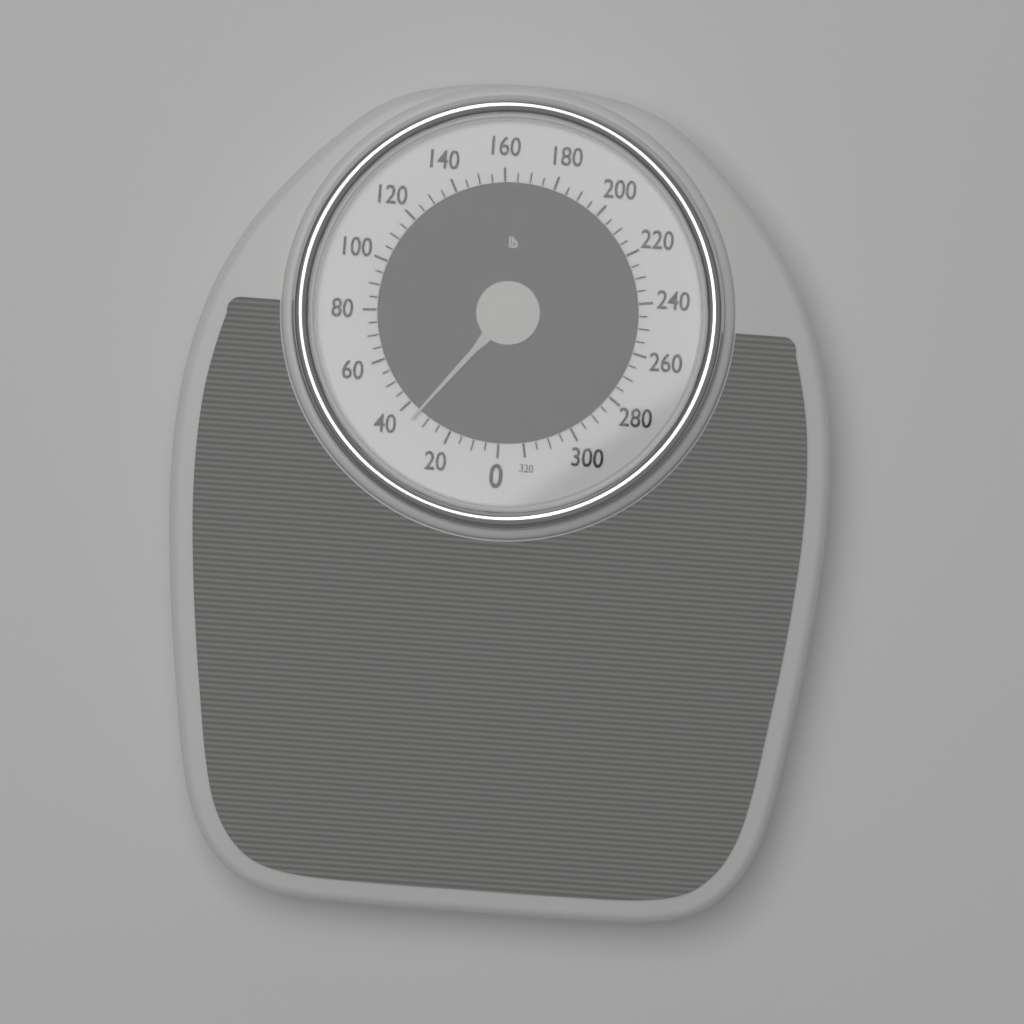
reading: 35 lb
